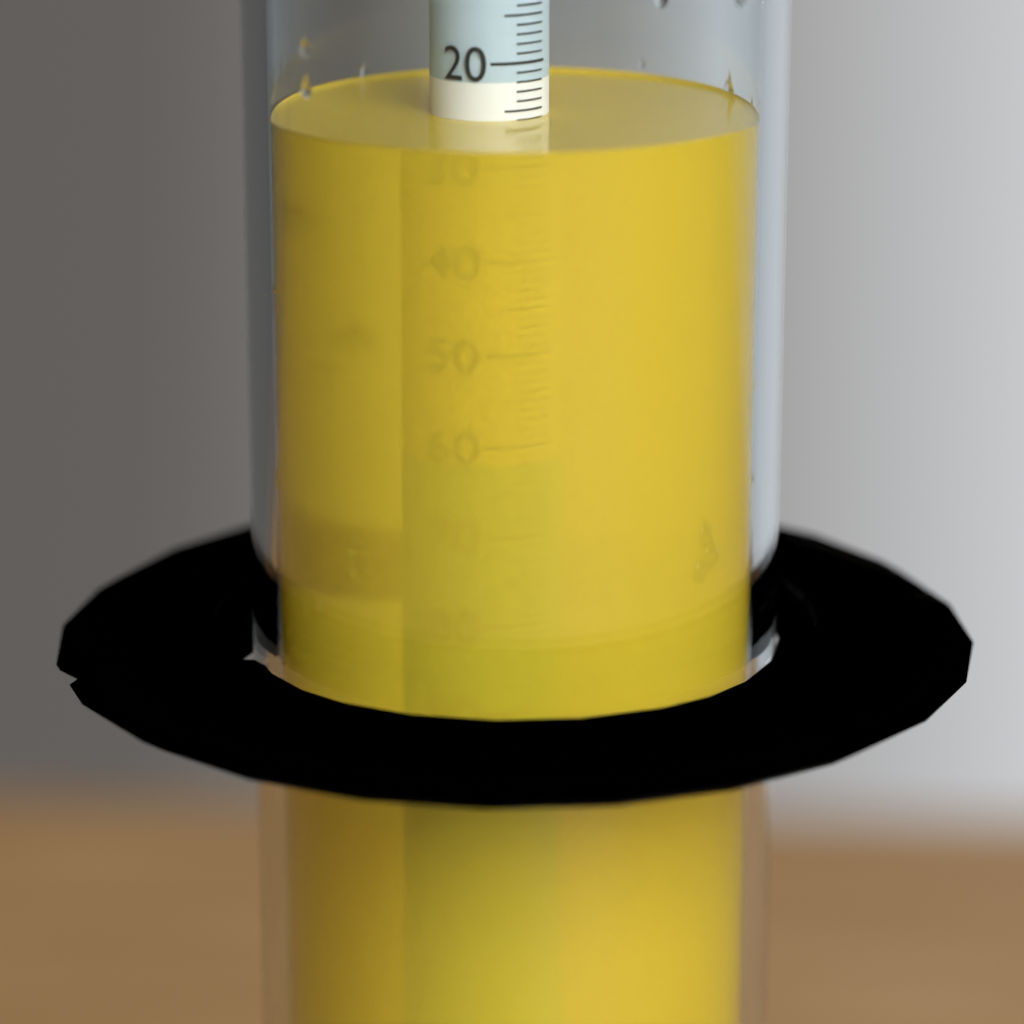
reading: 26 (no unit)
